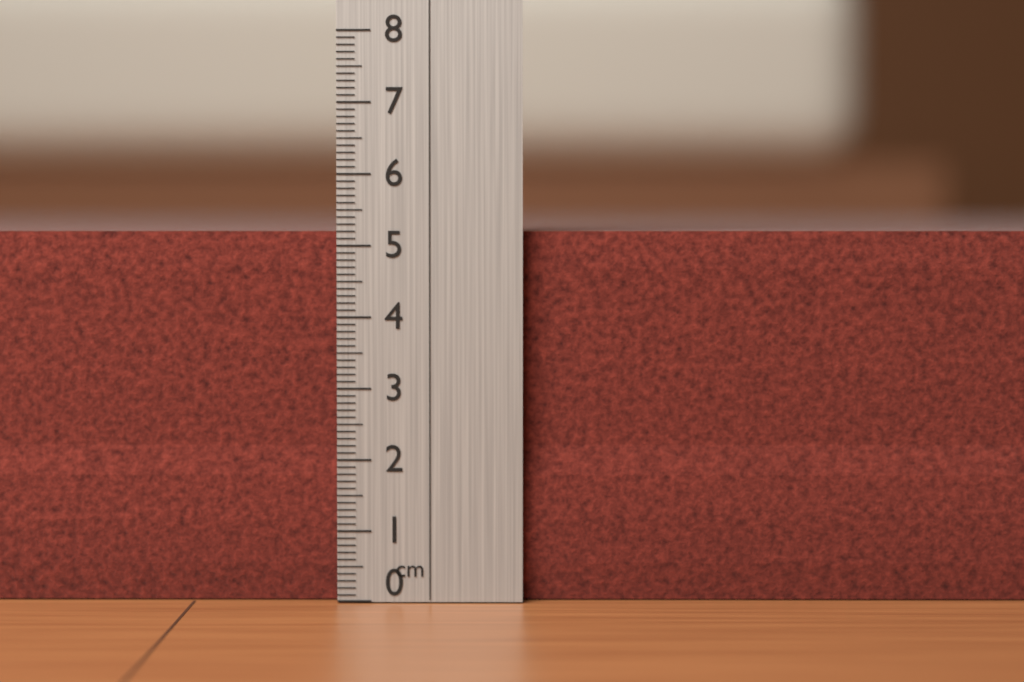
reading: 5.2 cm
